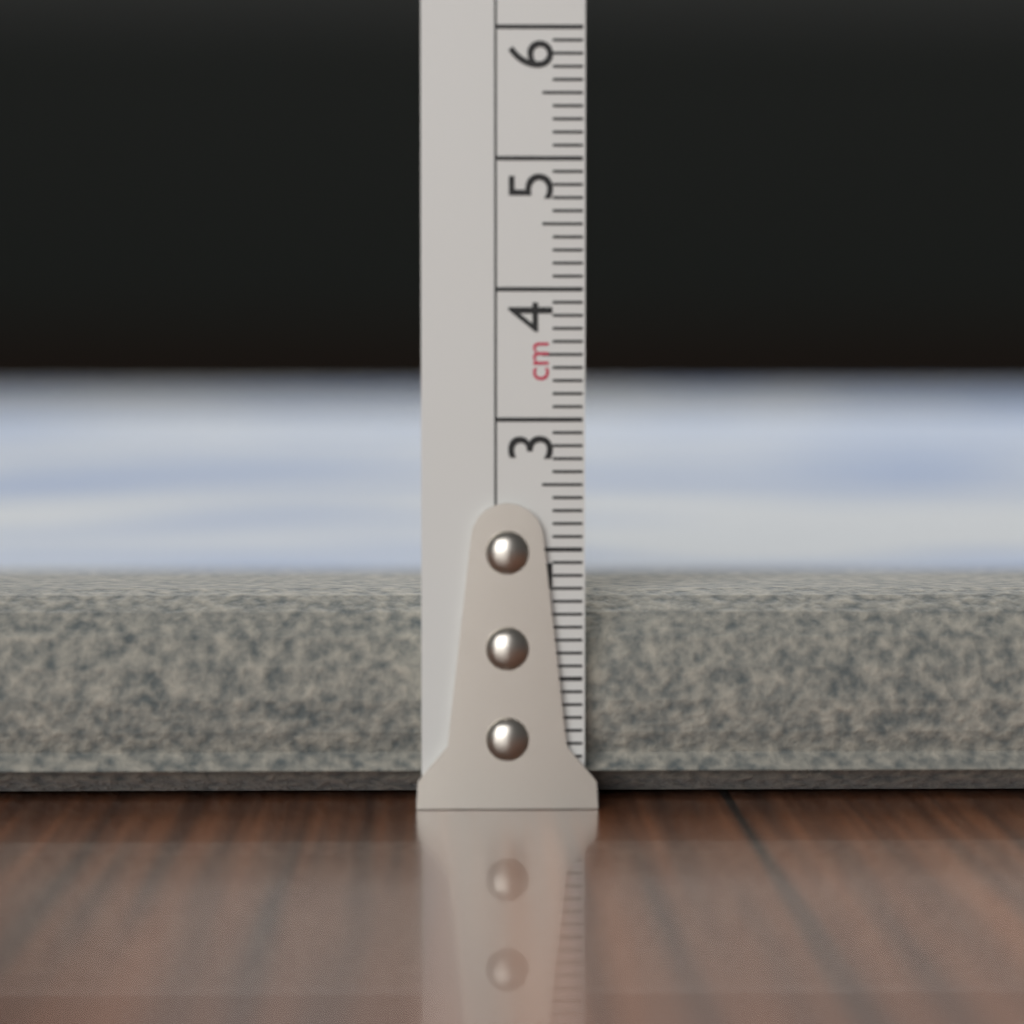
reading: 1.7 cm
